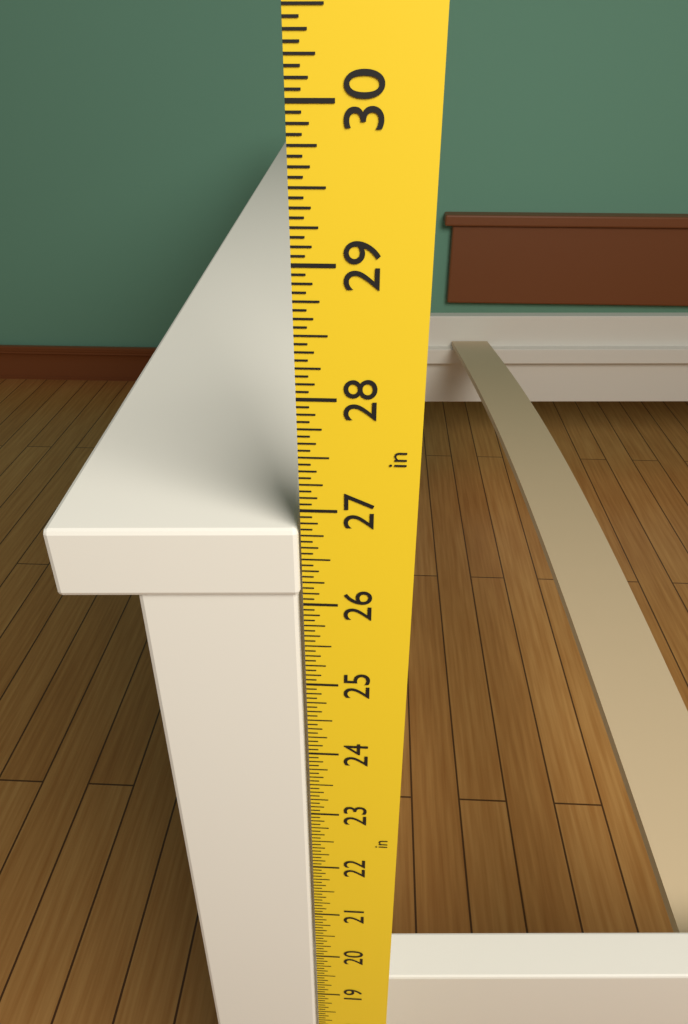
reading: 26.8125 in
